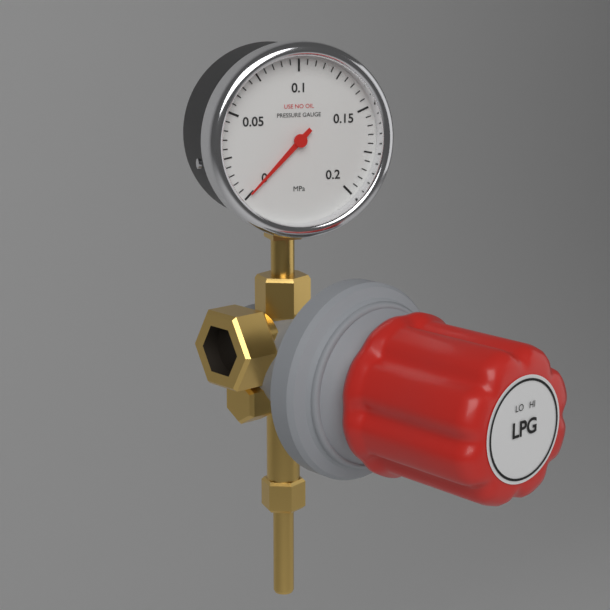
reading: 0.000 MPa
